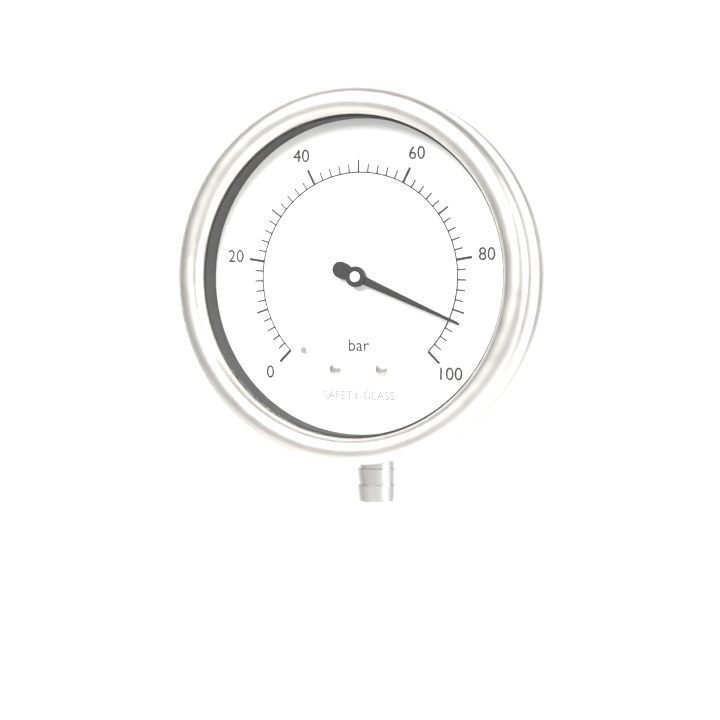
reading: 92 bar
